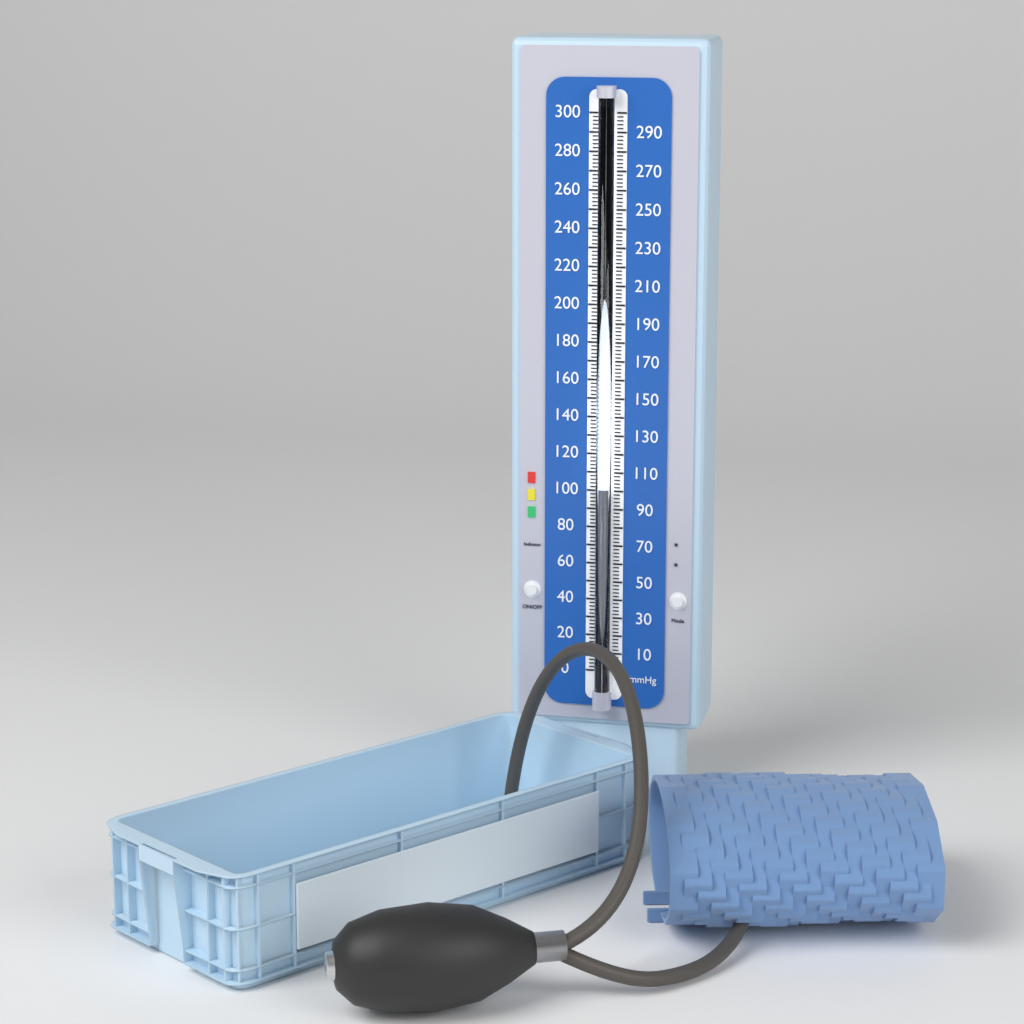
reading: 102 mmHg
